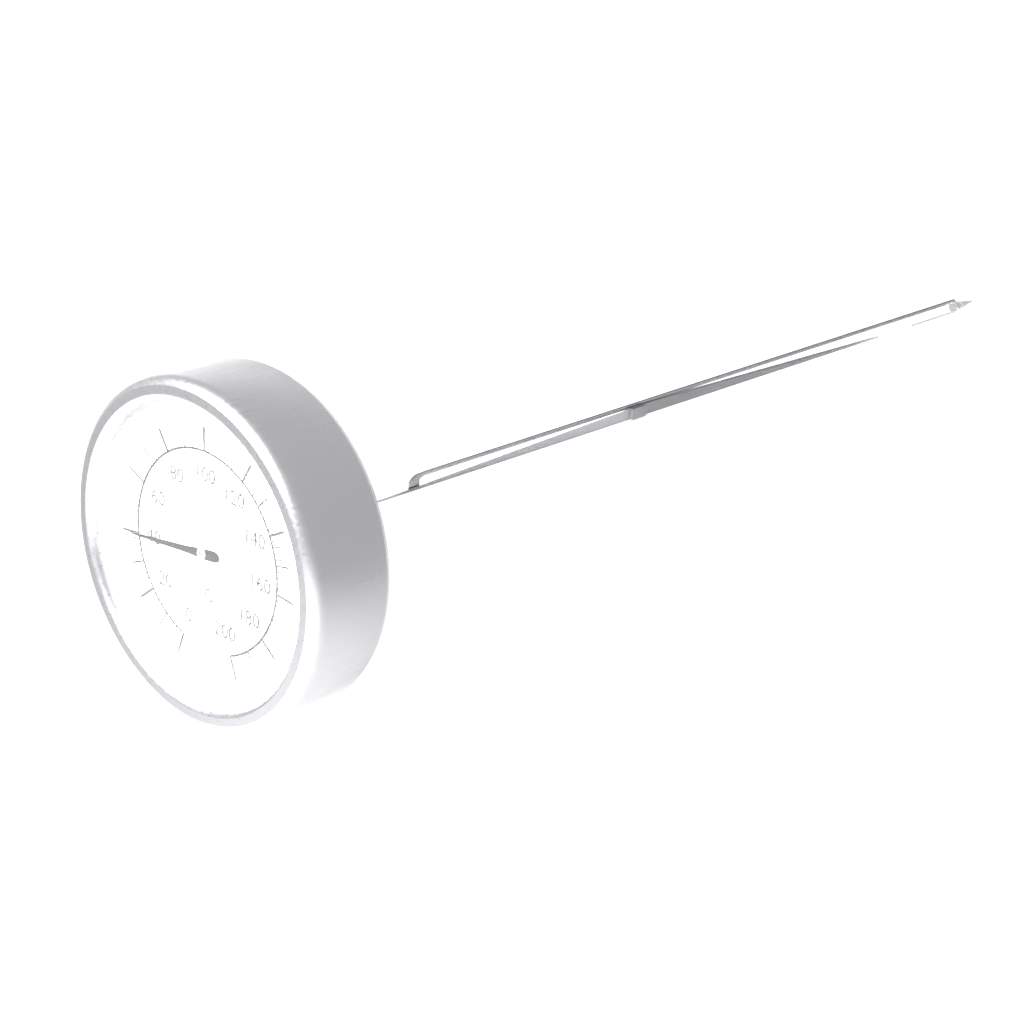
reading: 40 °C
